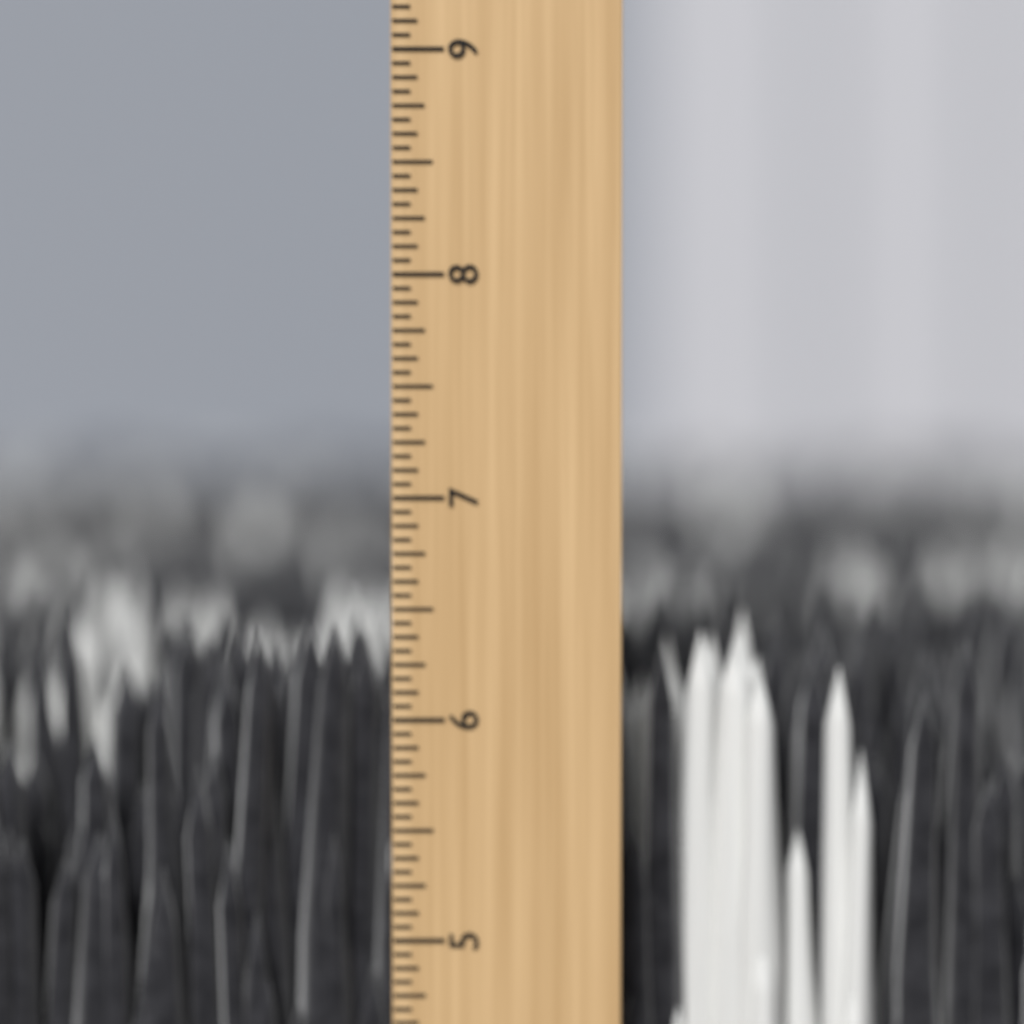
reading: 6.4375 inch
